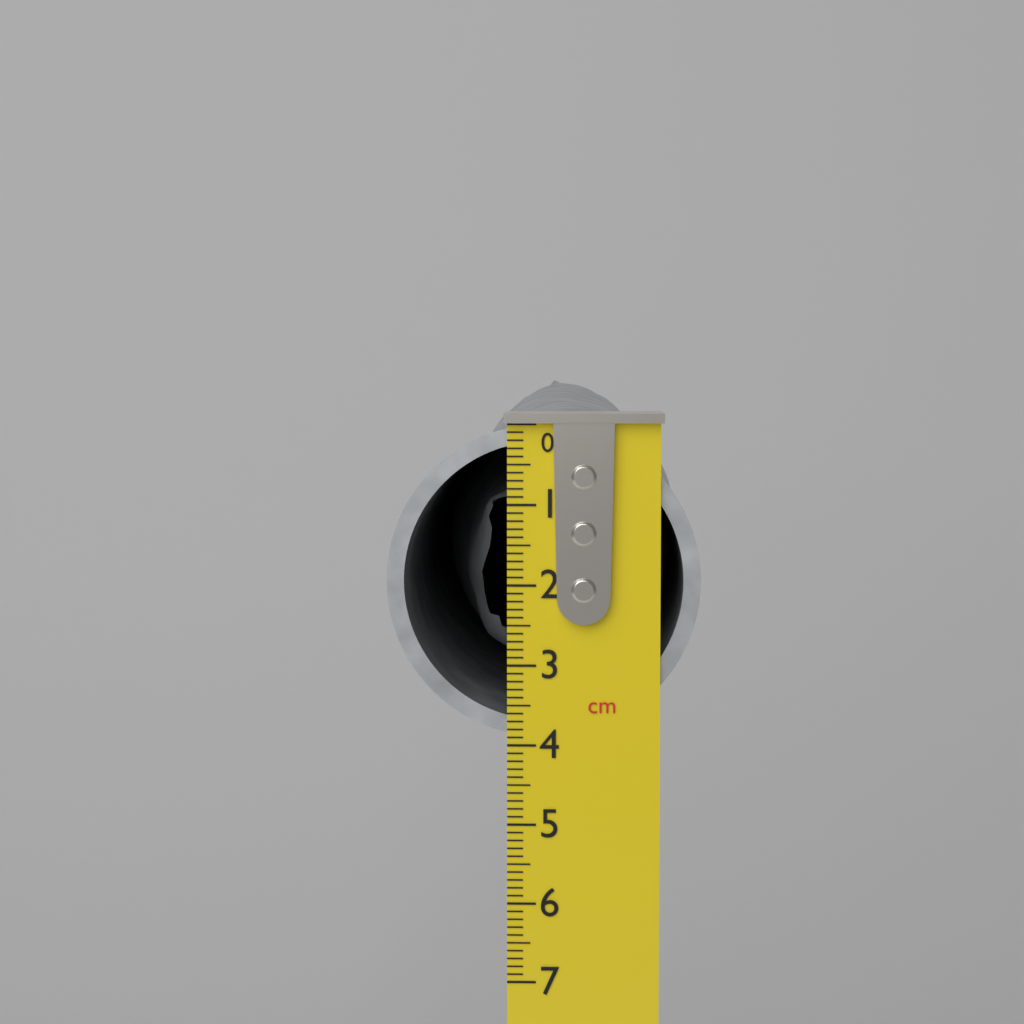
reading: 3.9 cm
